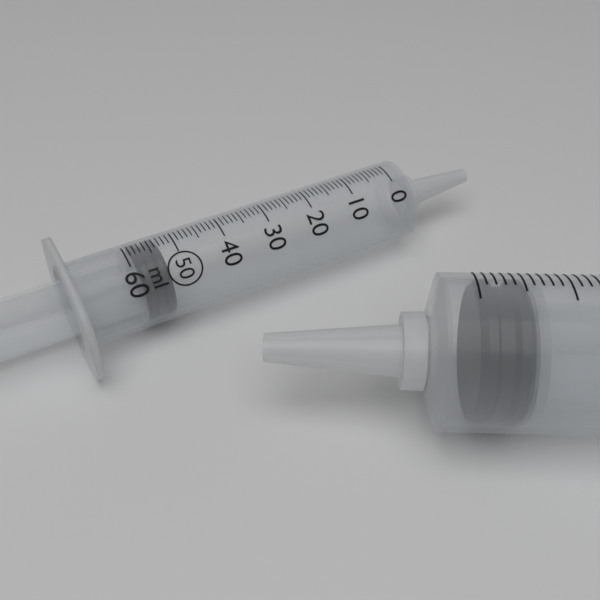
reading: 53 ml
